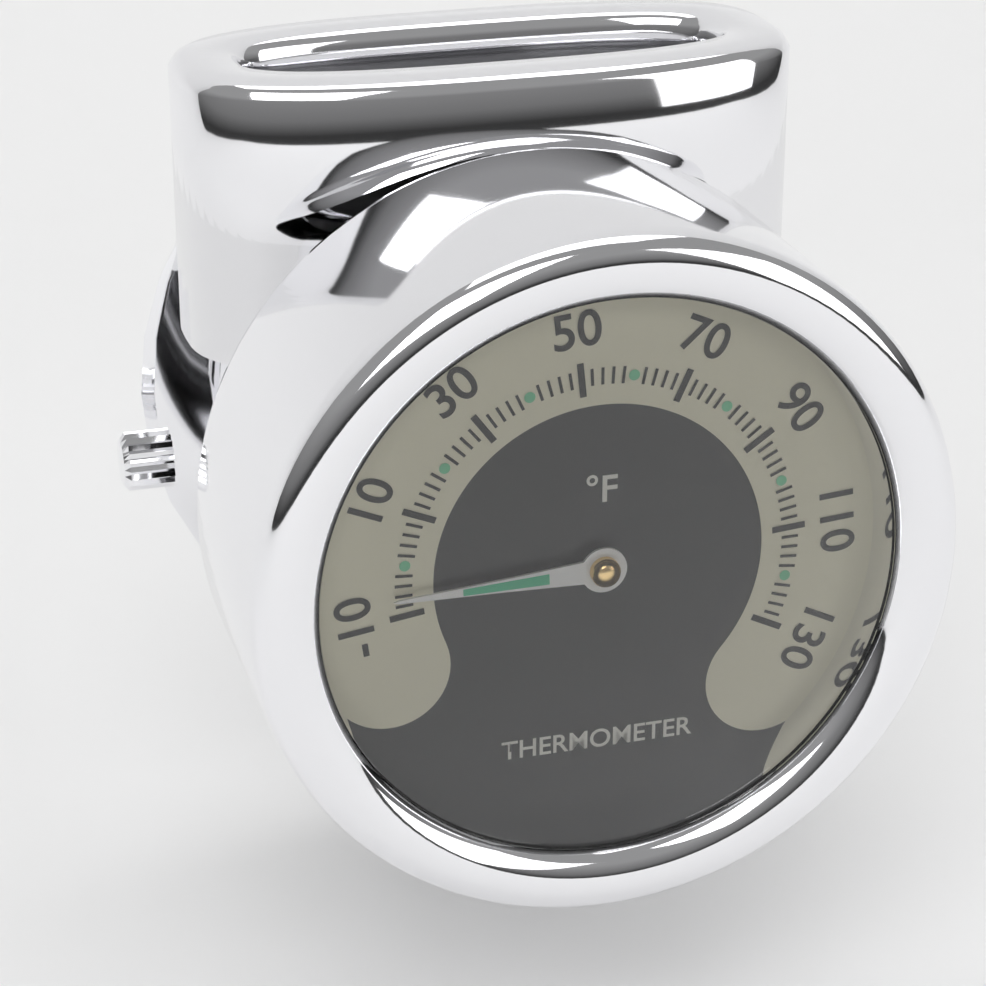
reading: -6 °F
